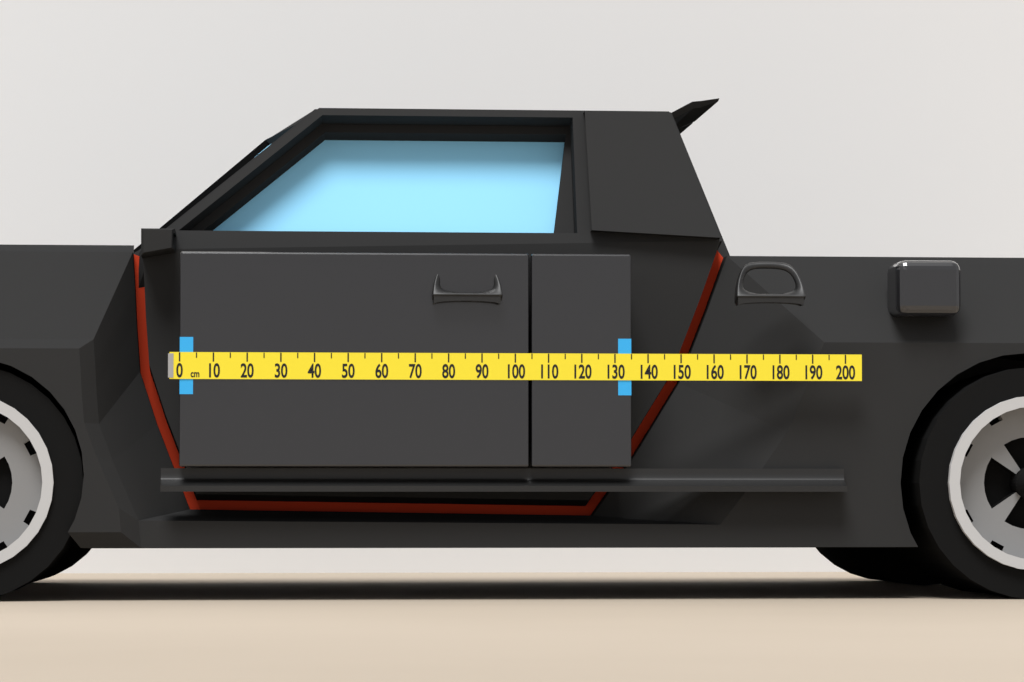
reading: 135 cm
